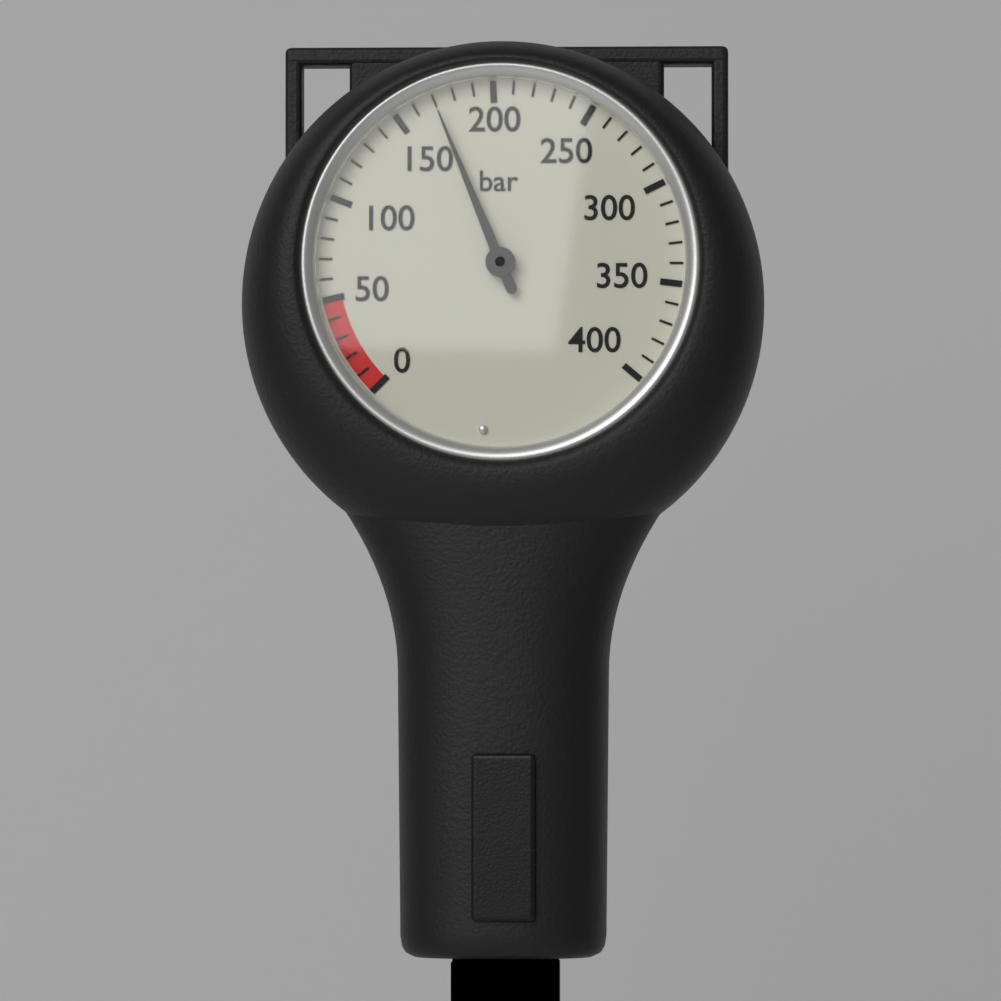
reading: 170 bar
